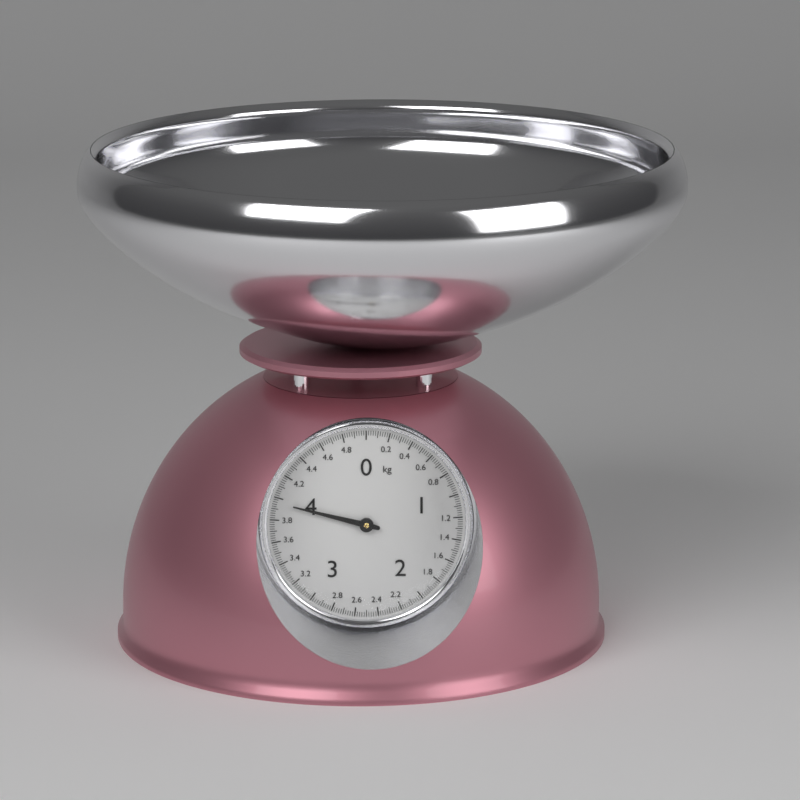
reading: 3.96 kg
